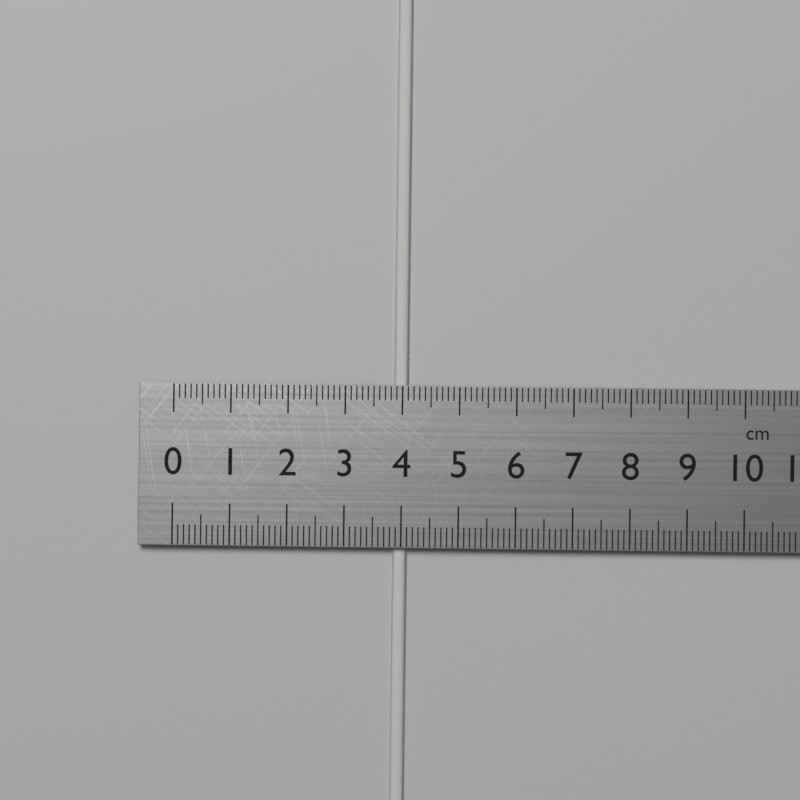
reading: 4.1 cm
